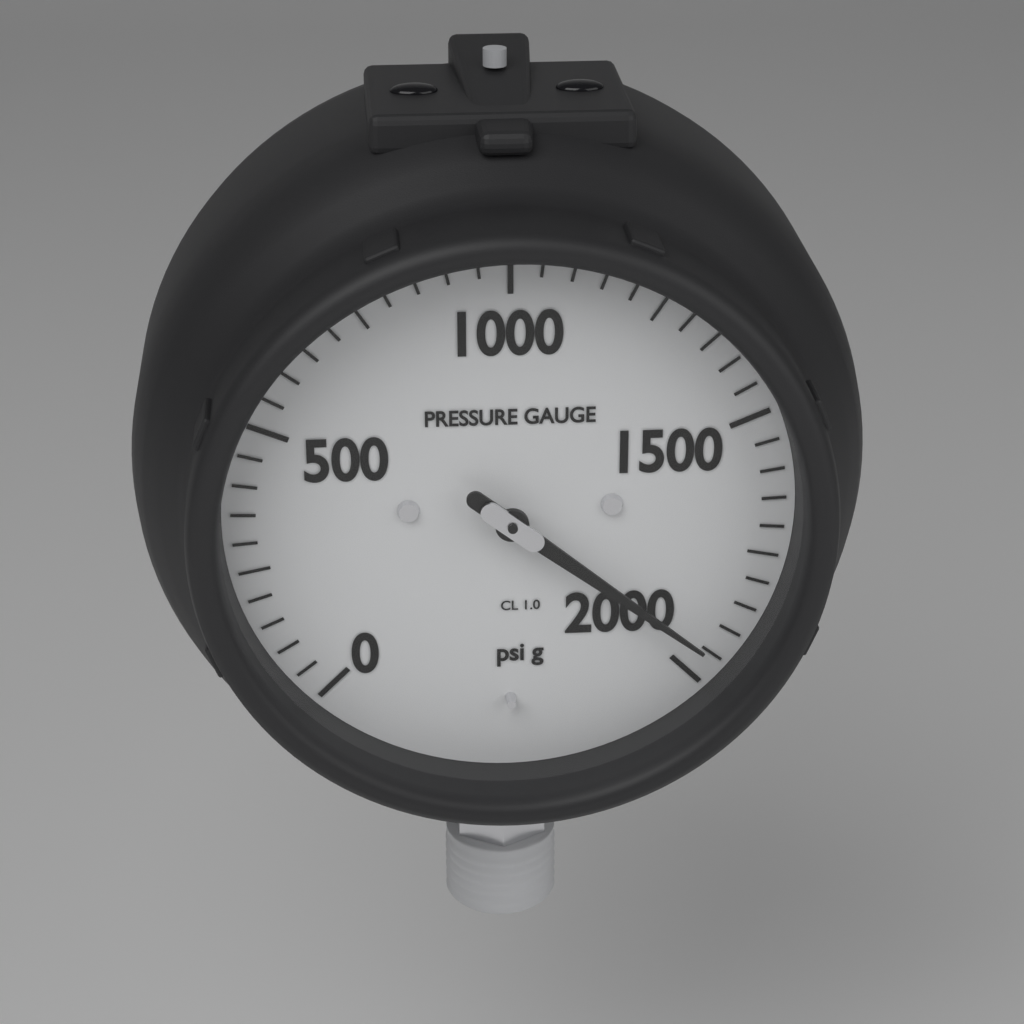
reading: 1950 psi
